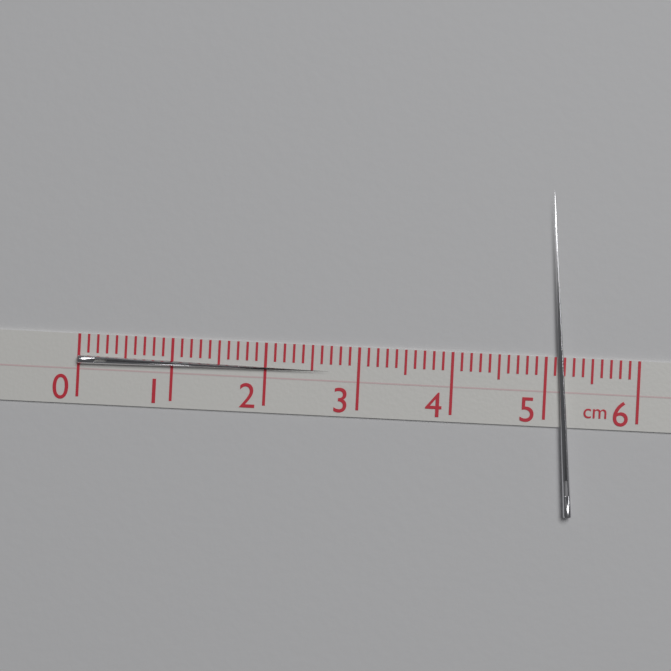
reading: 2.7 cm
